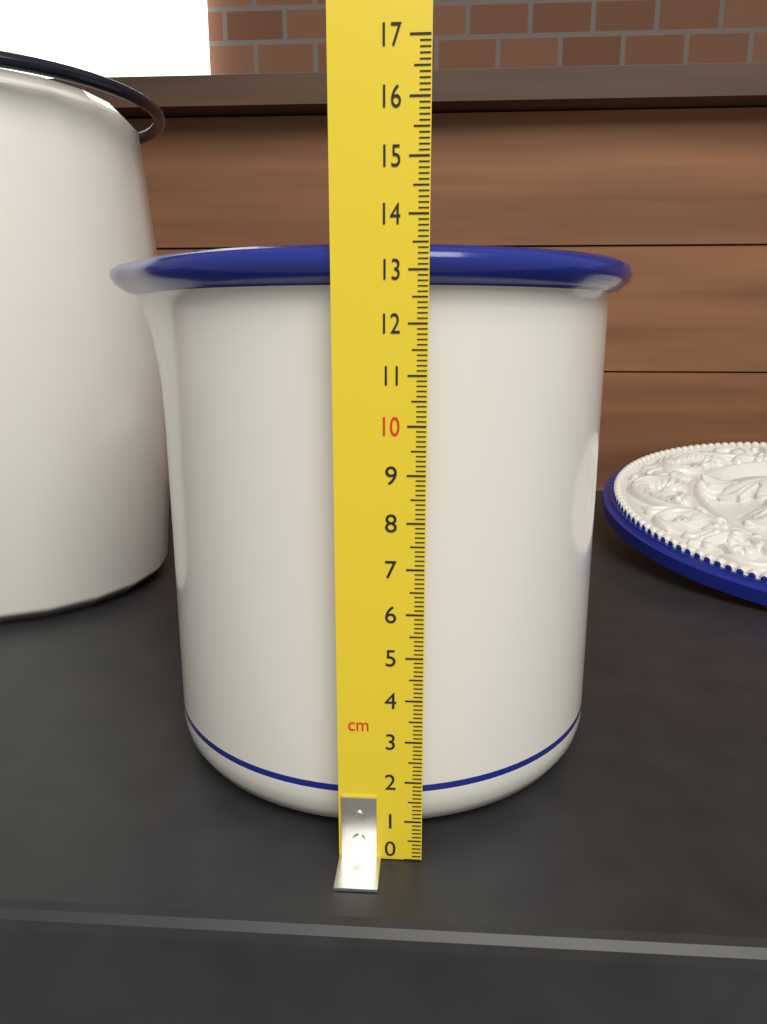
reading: 13.5 cm
